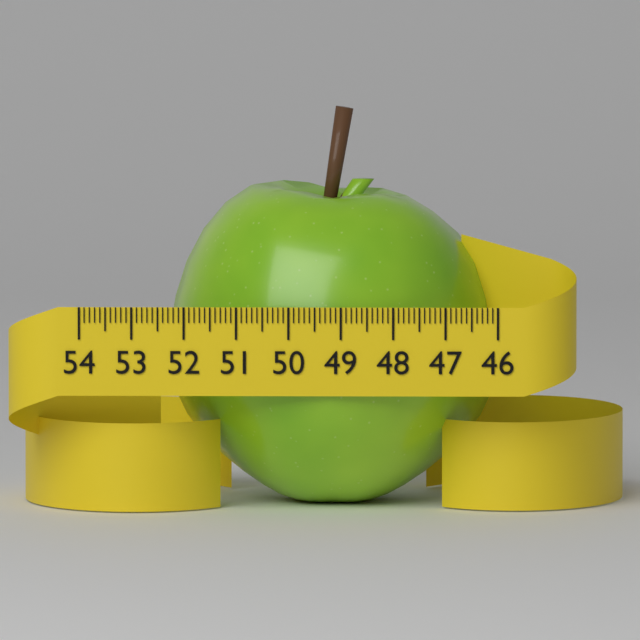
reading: 52.4 (no unit)
